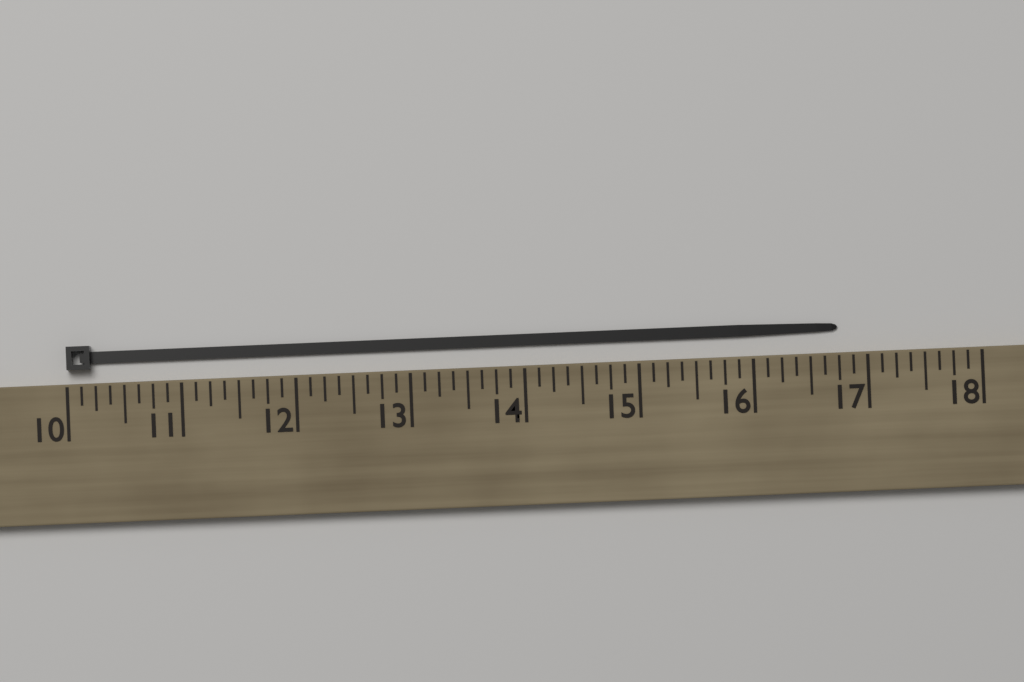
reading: 16.750 (no unit)
